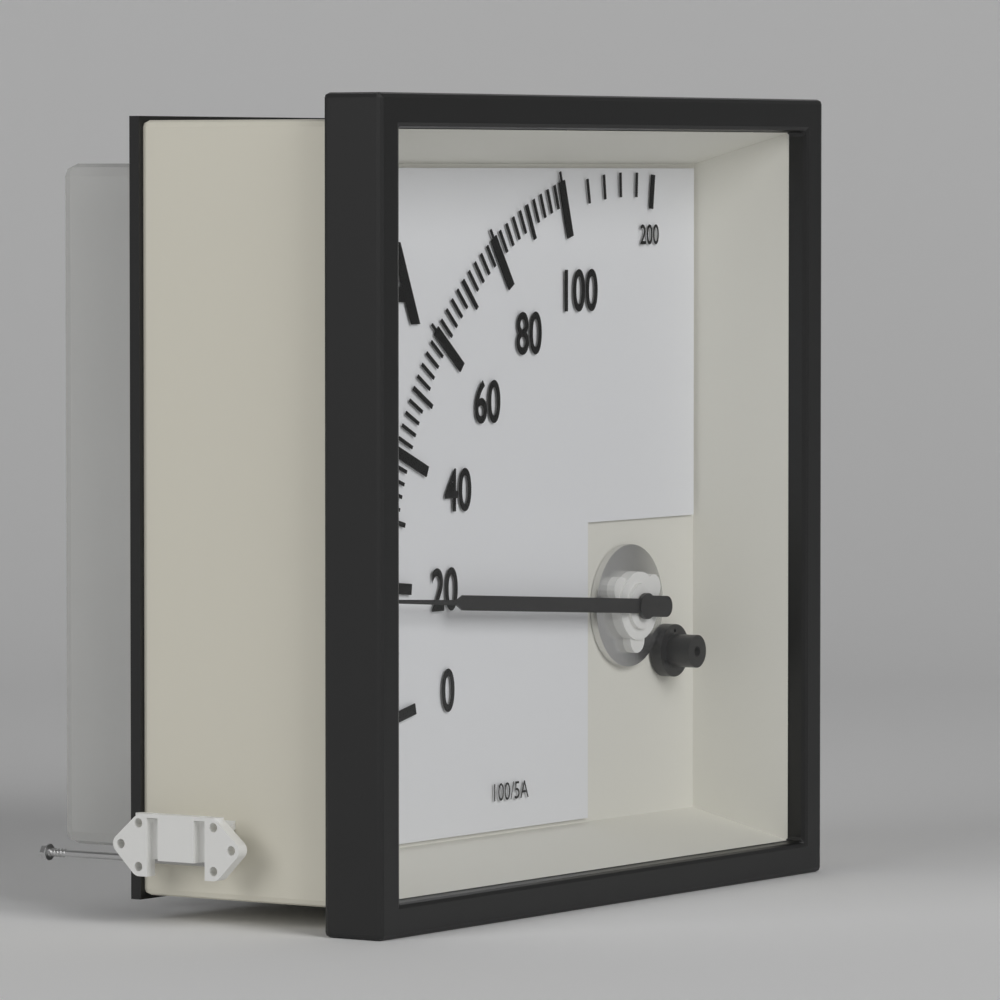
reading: 18 A
